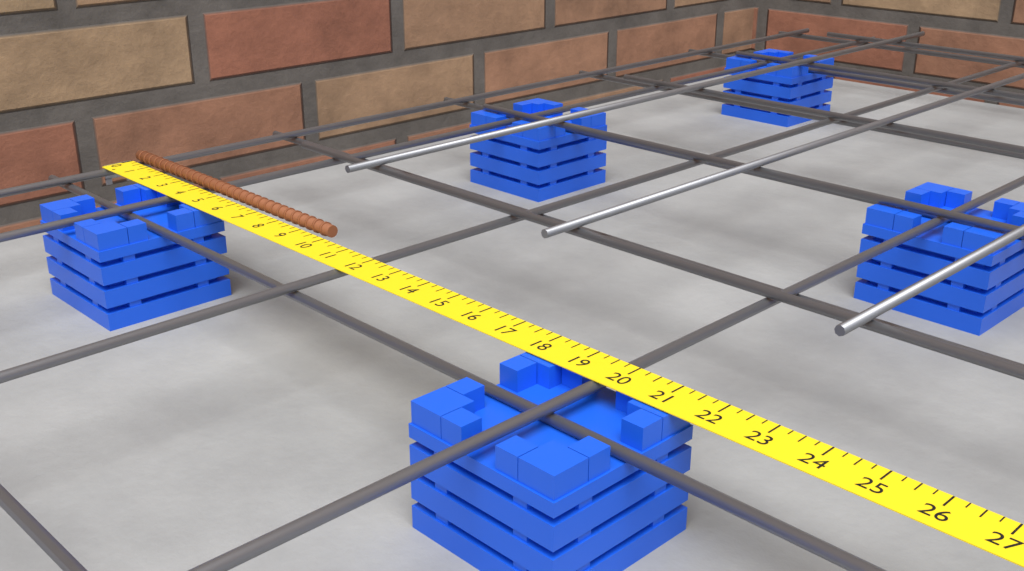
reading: 10.00 in
